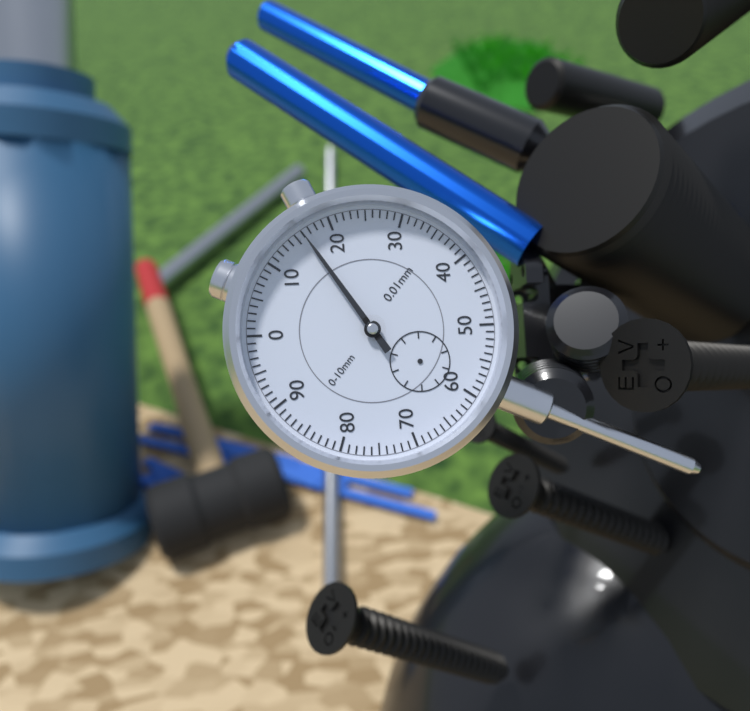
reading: 0.16 mm
